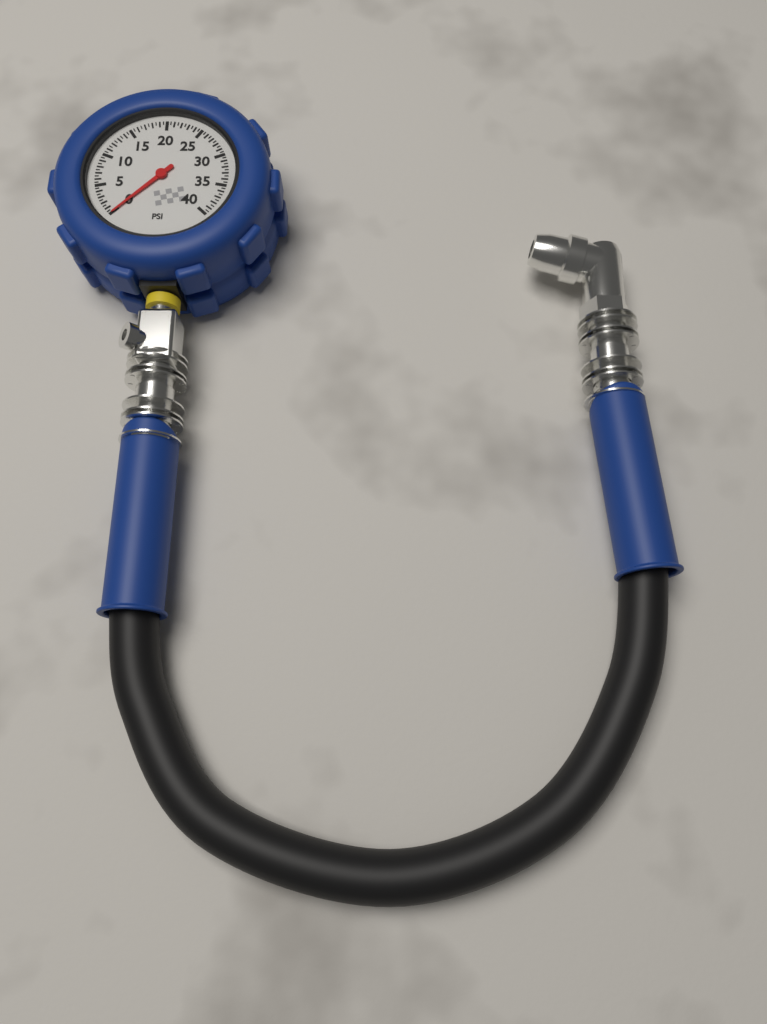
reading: 0.0 psi
